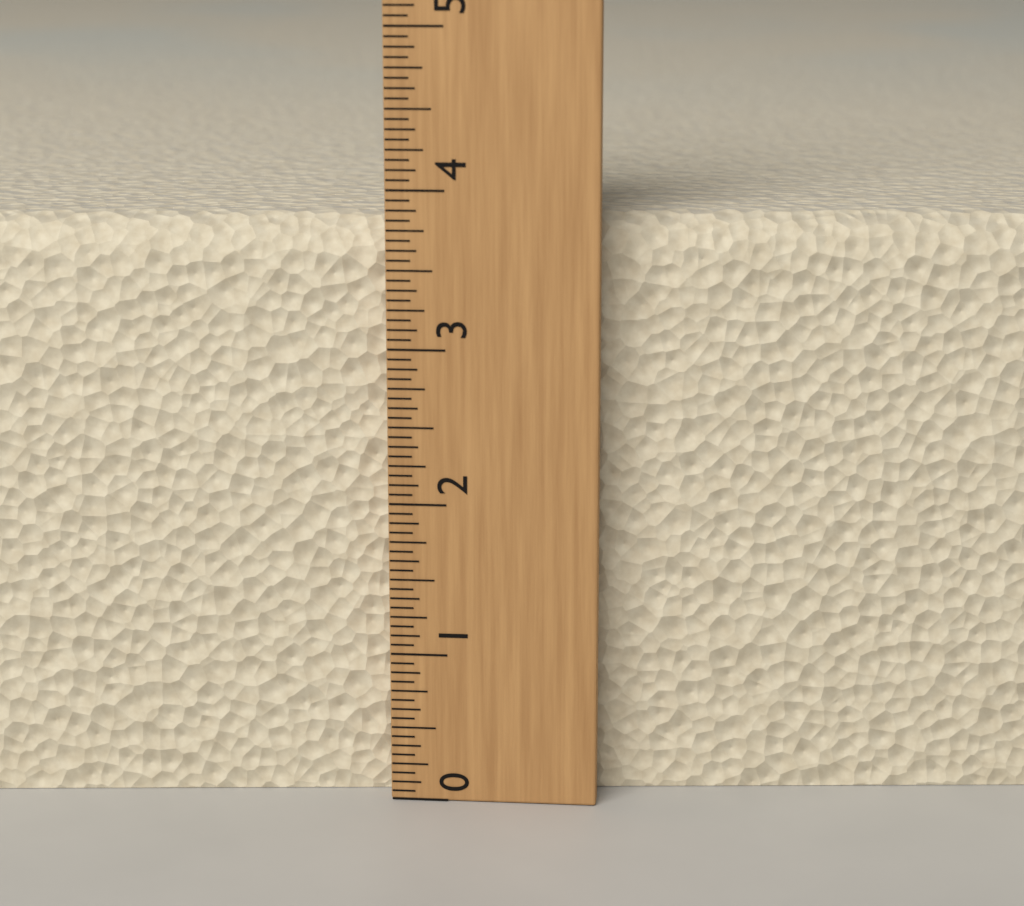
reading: 3.8125 (no unit)
